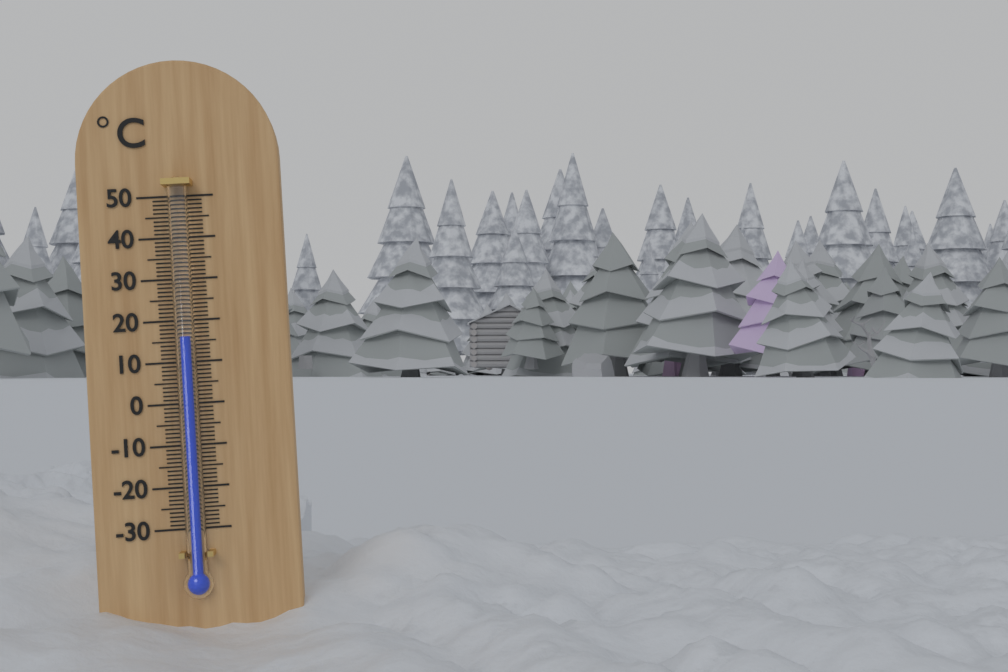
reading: 16 °C
